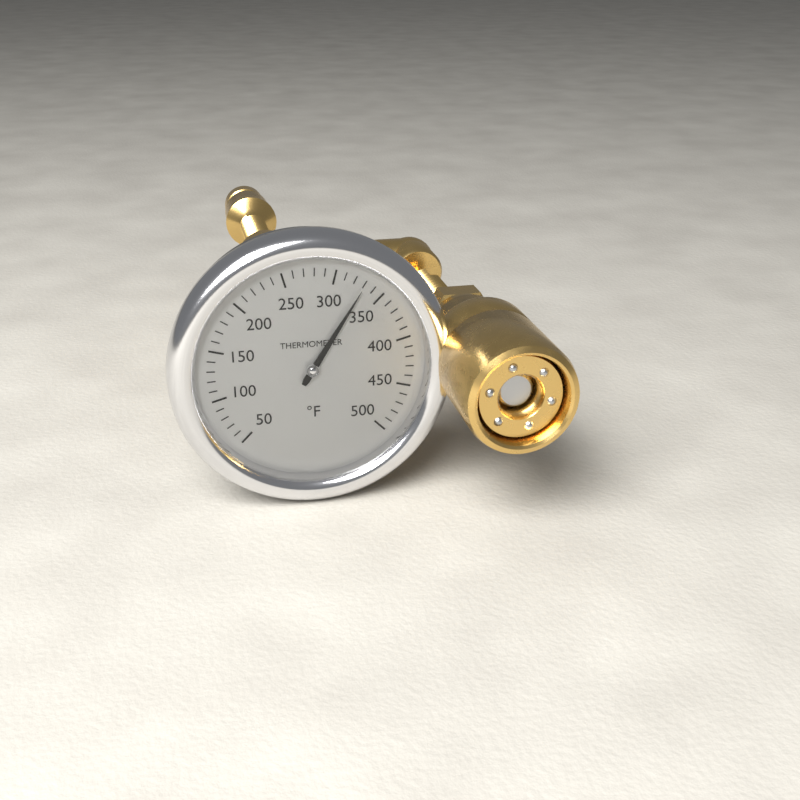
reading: 330 °F
